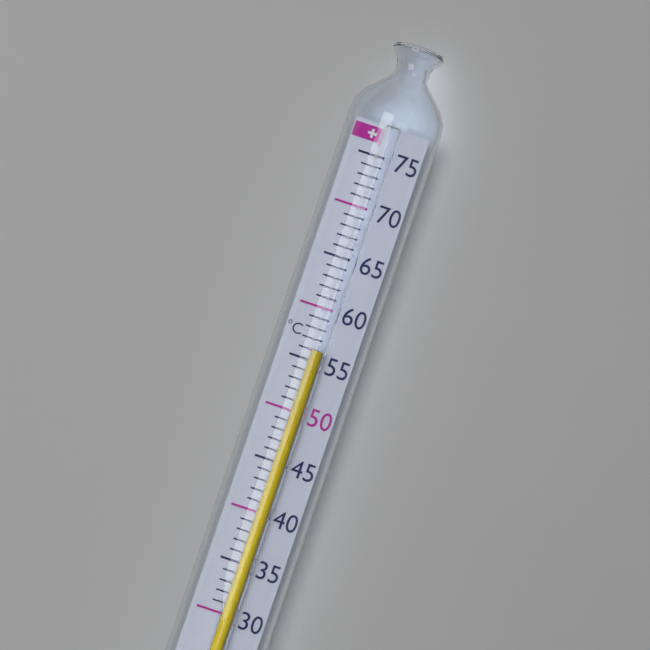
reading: 56 °C
